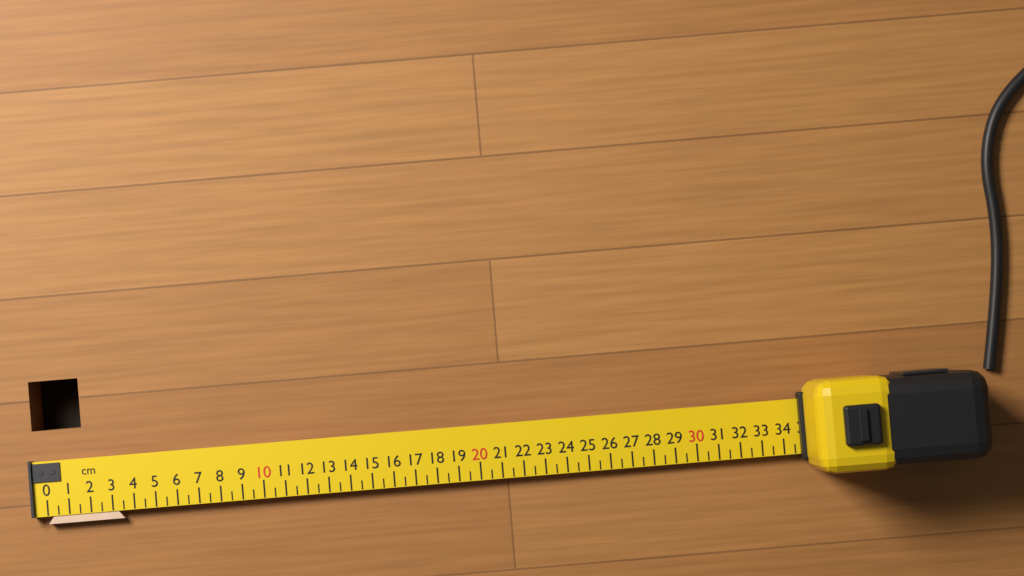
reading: 3.5 cm
